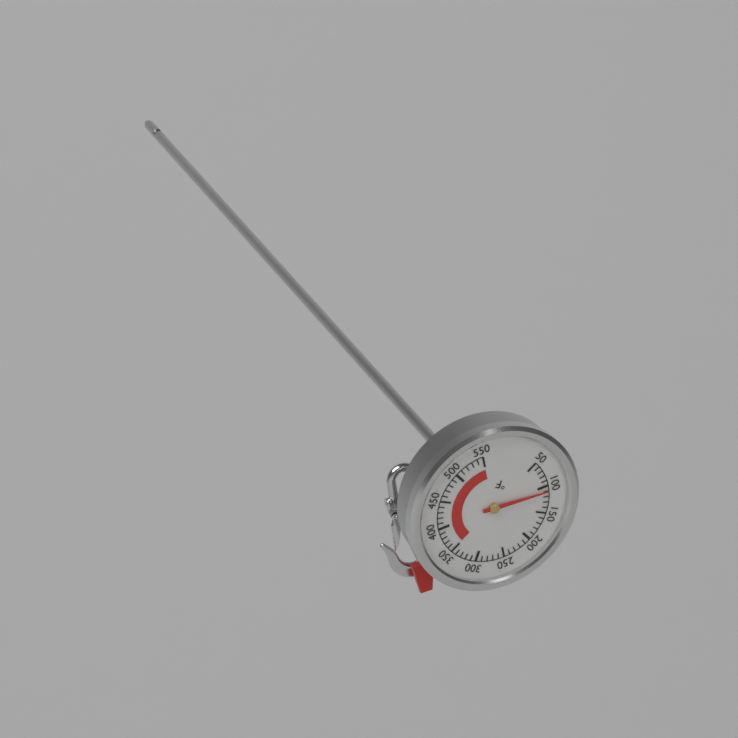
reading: 110 °F
